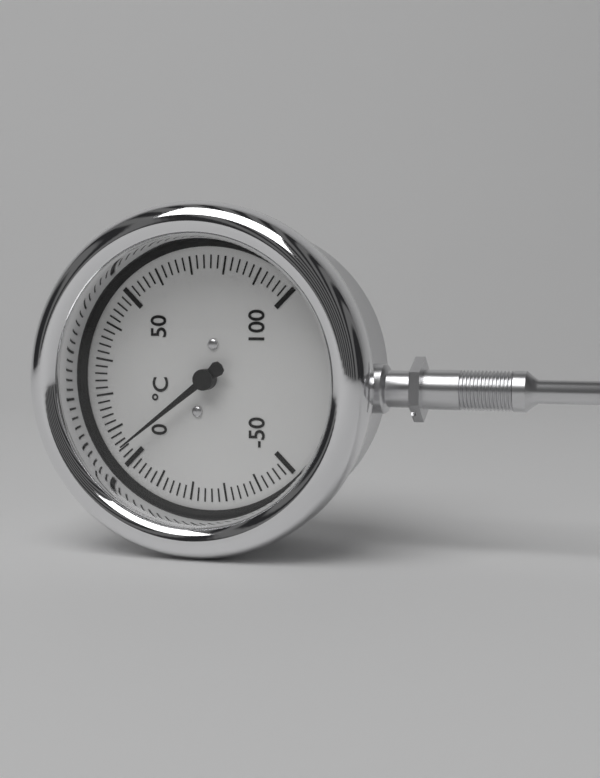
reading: 4 °C
